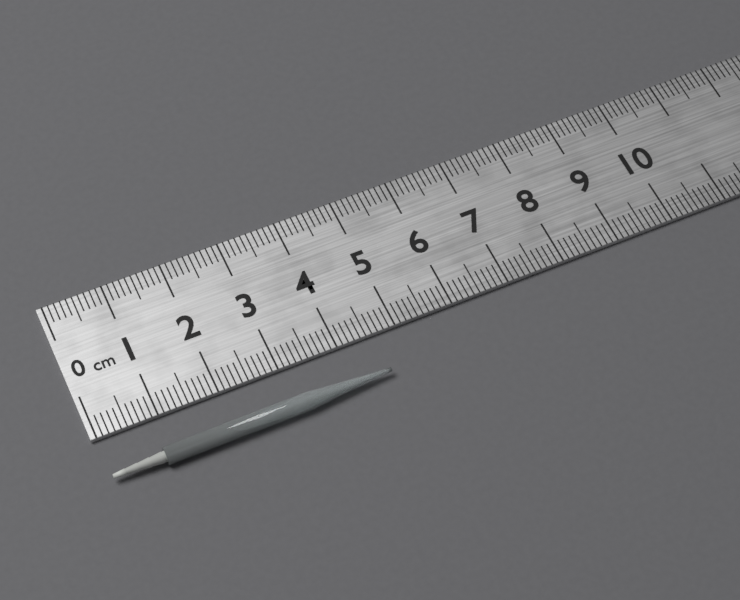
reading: 4.6 cm
